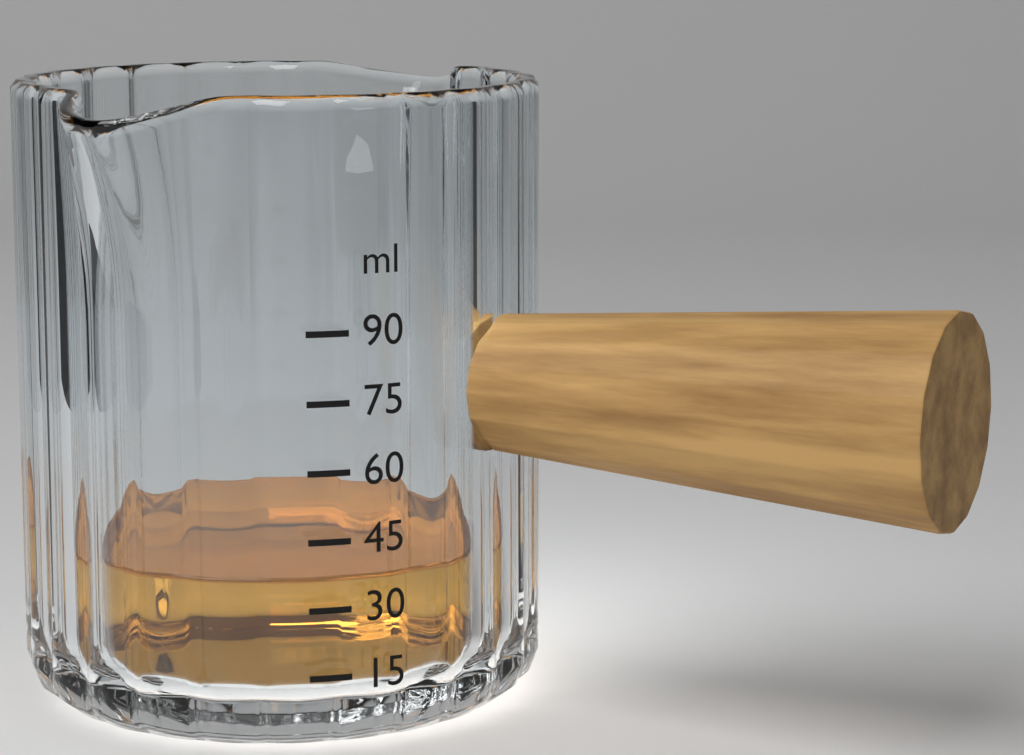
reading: 36 ml
